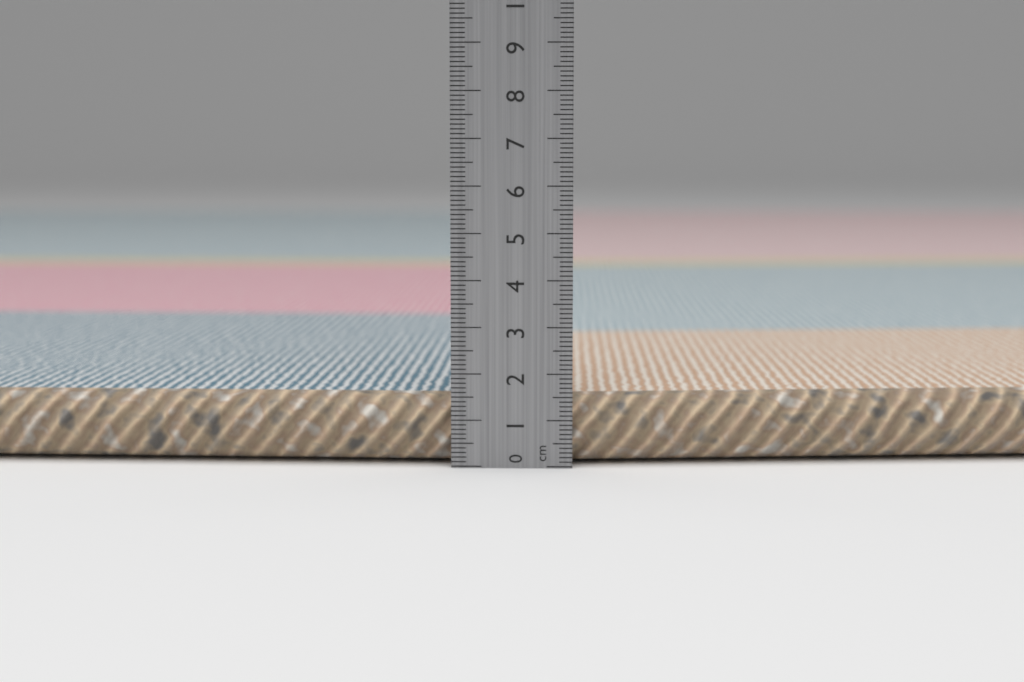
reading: 1.5 cm
